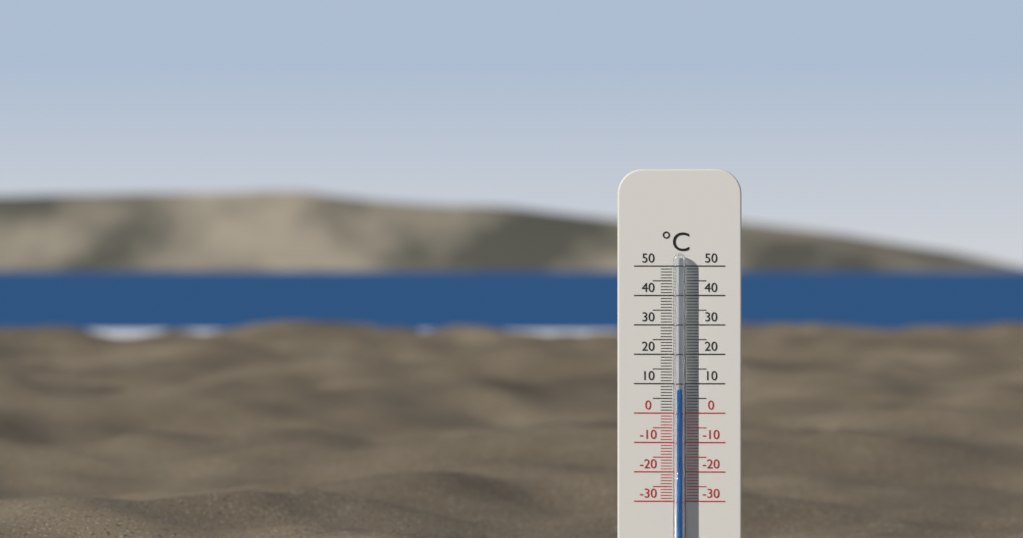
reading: 8 °C
